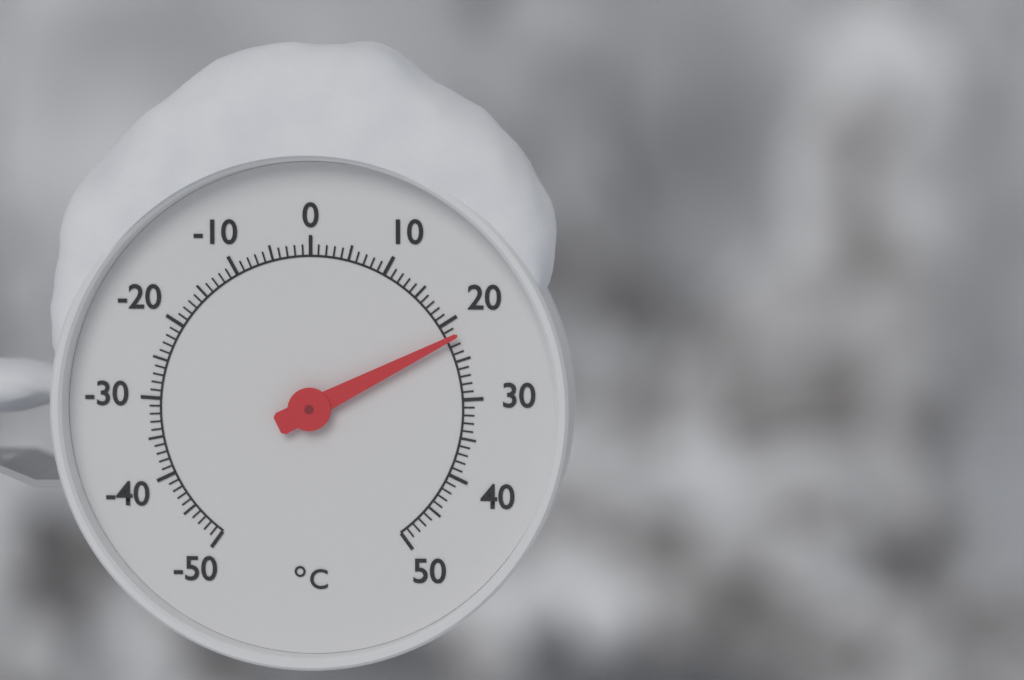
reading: 22 °C
